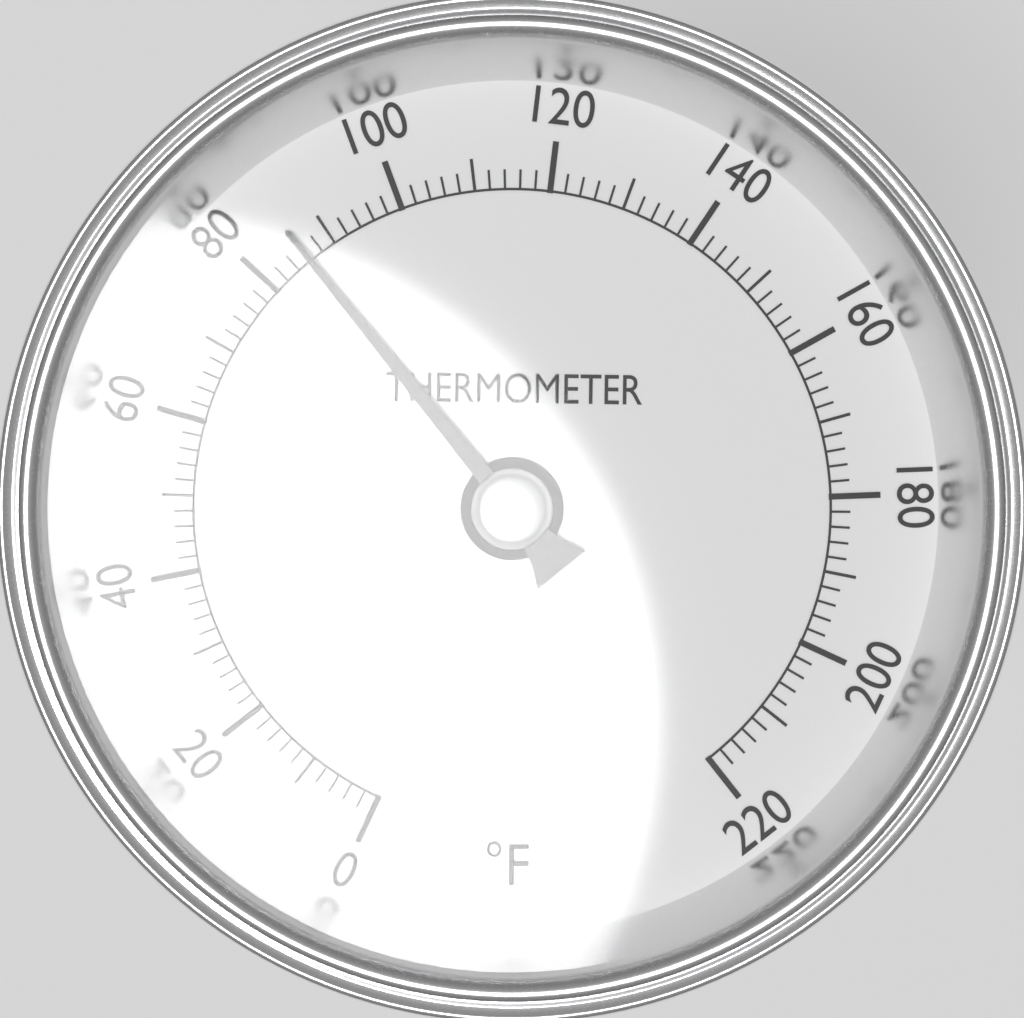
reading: 86 °F
